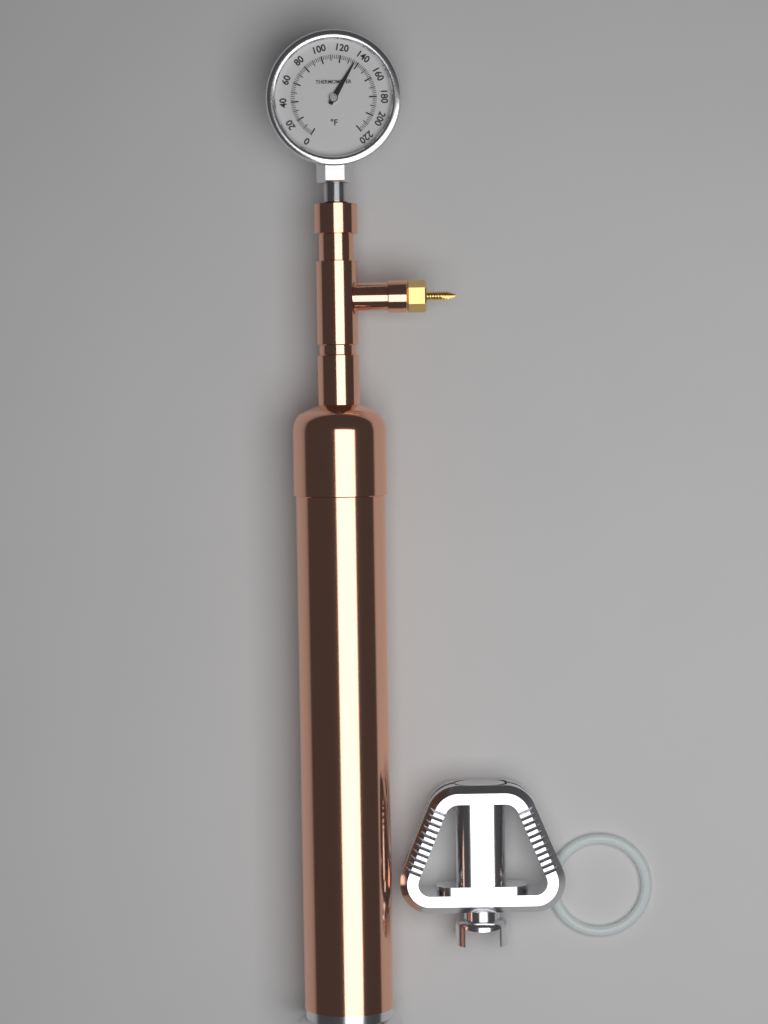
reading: 136 °F
